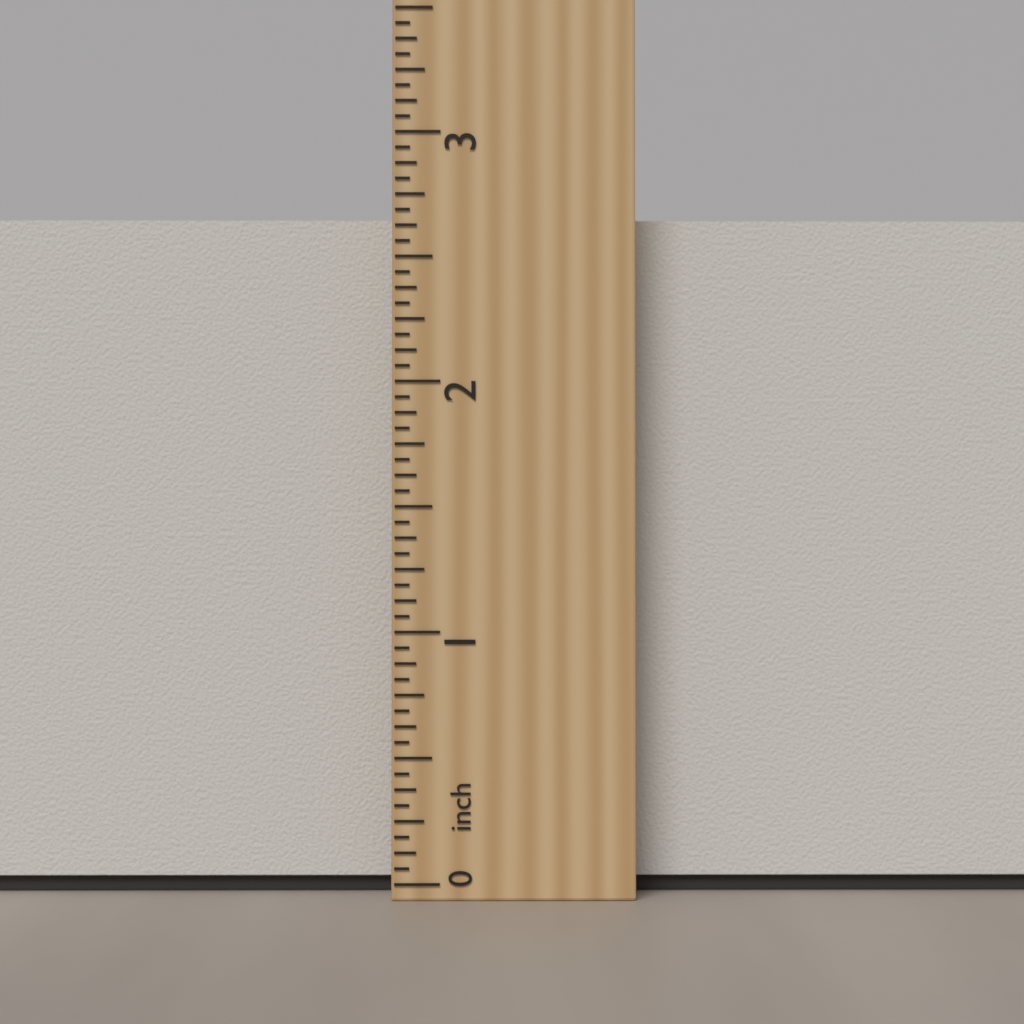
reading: 2.6875 inch
